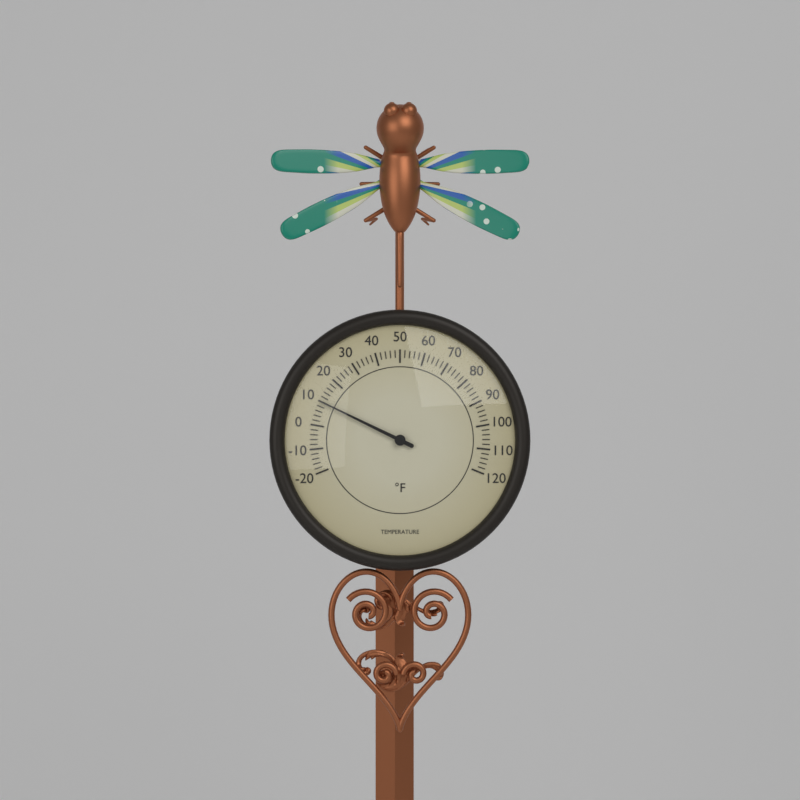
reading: 10 °F
